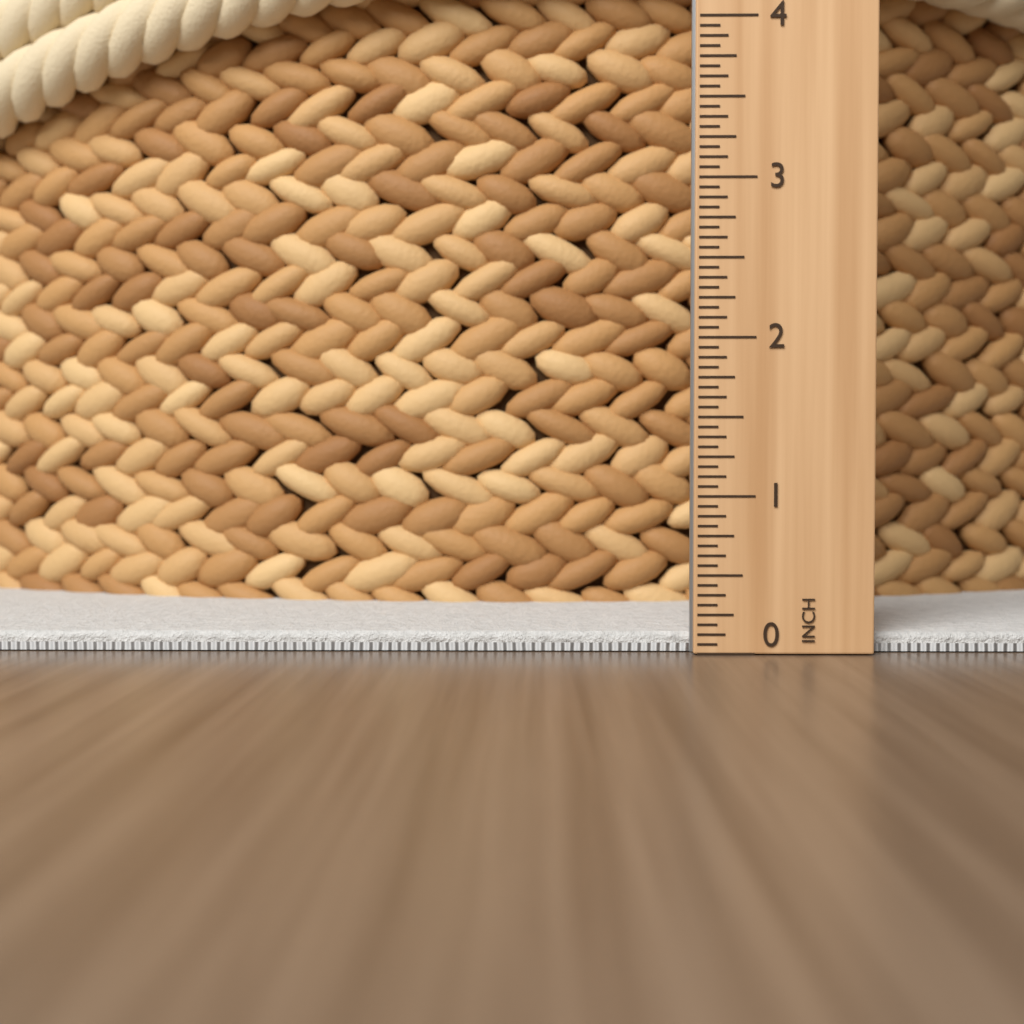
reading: 0.1250 in
